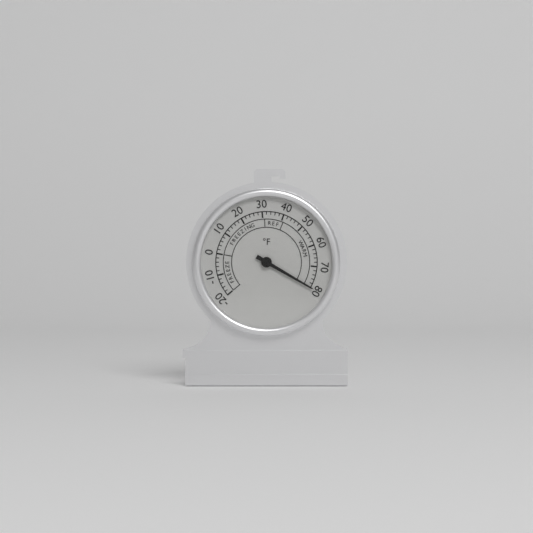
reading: 80 °F
